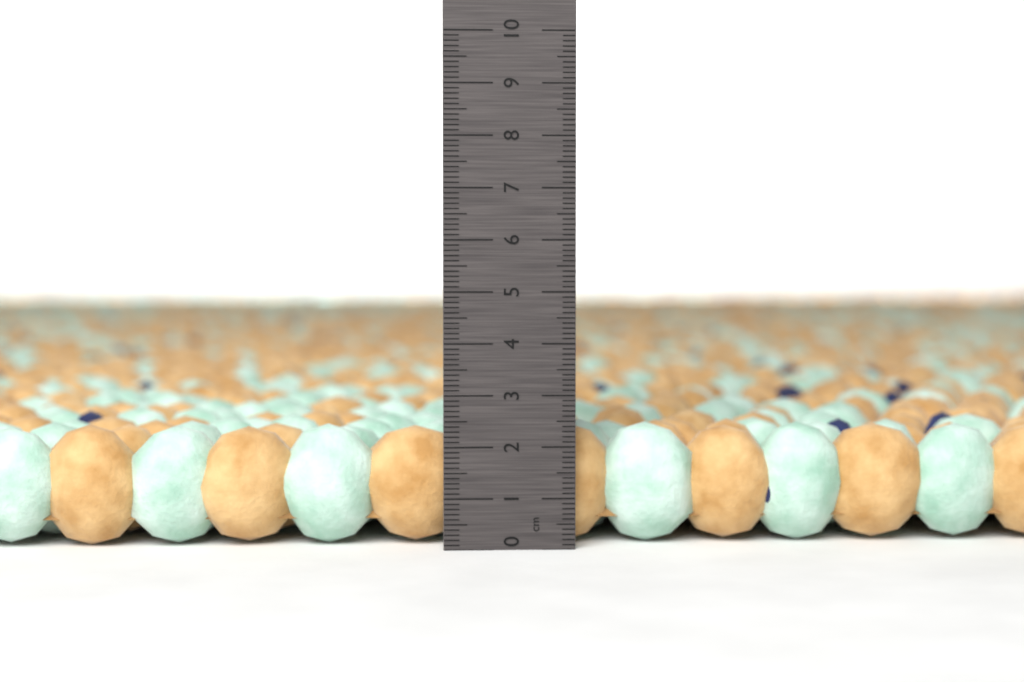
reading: 2.4 cm
